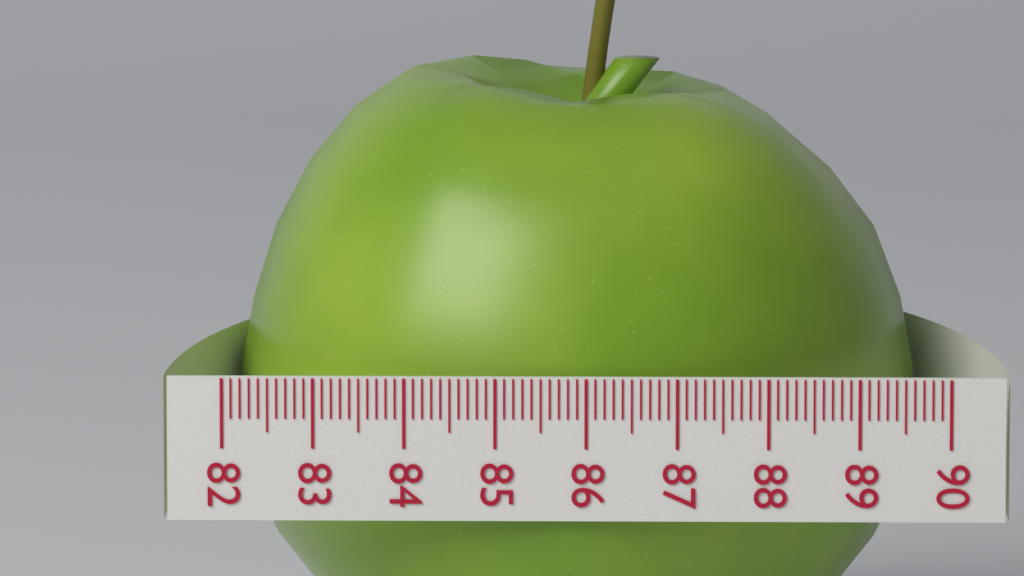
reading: 89.7 (no unit)
